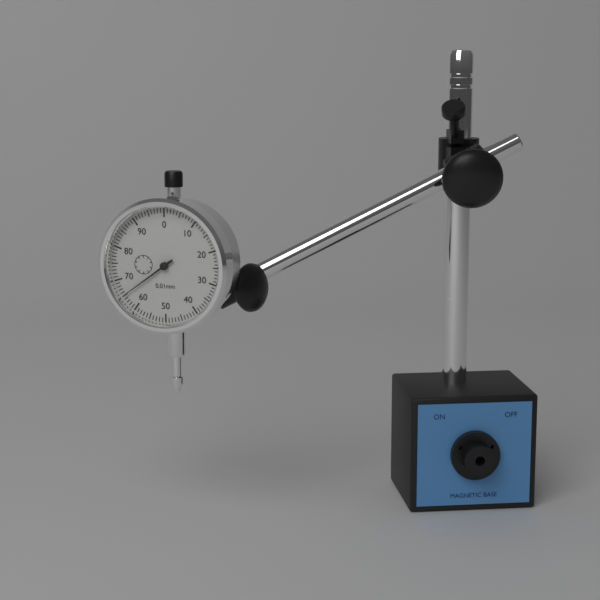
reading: 0.65 mm
